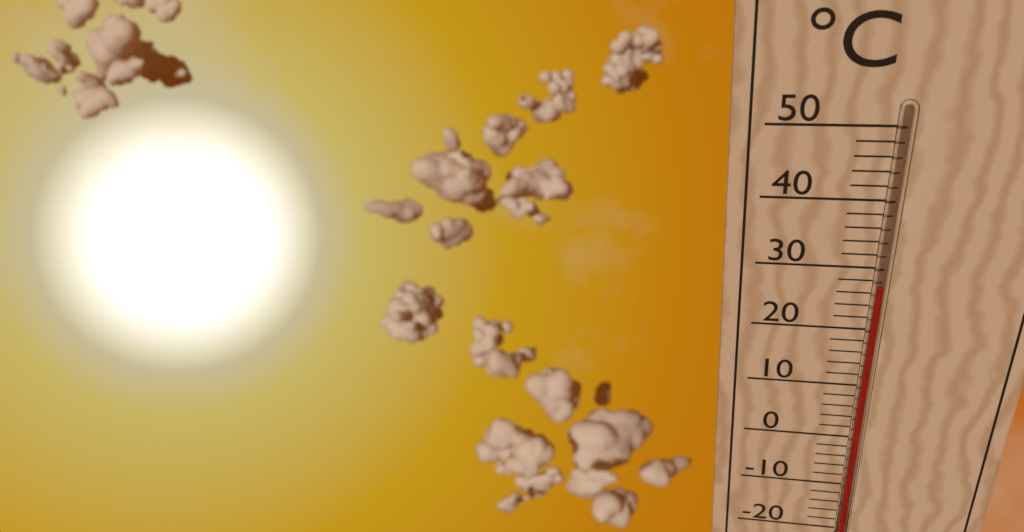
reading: 28 °C
